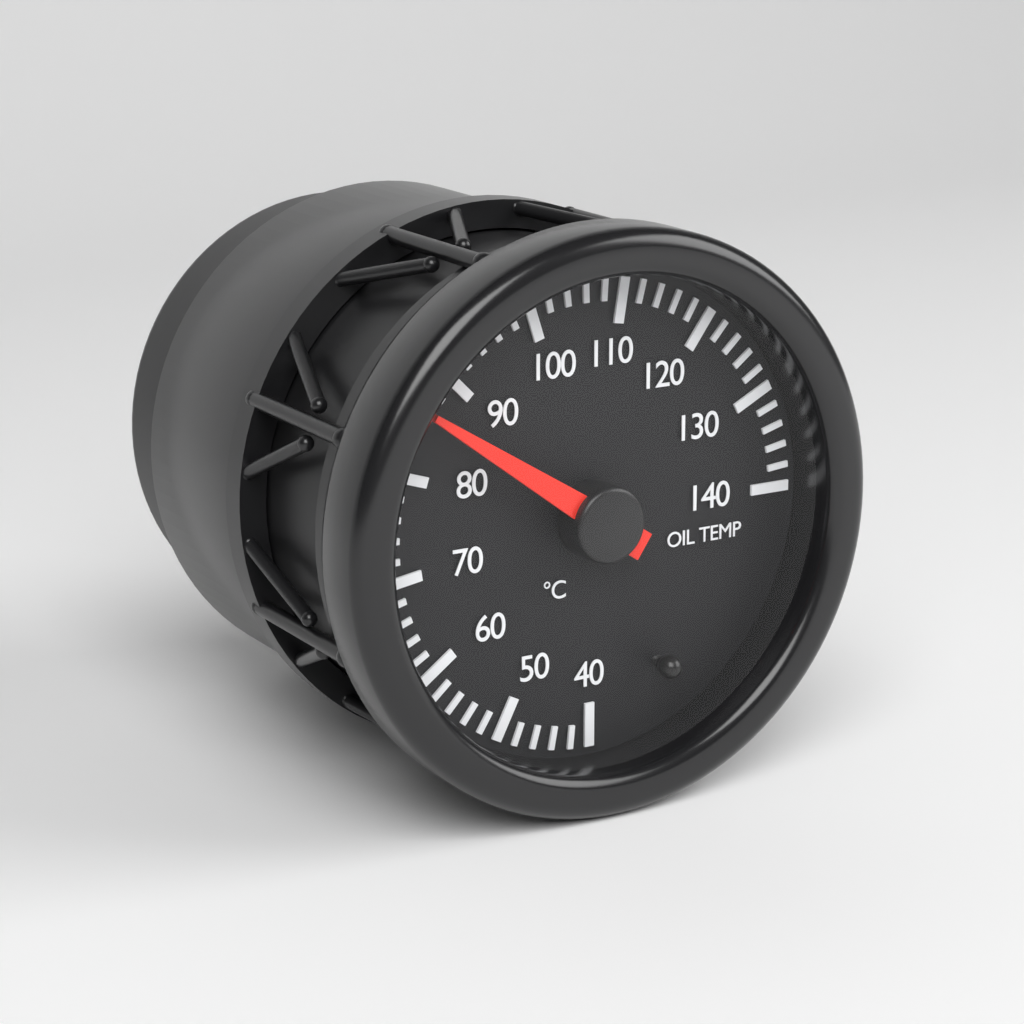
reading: 86 °C
